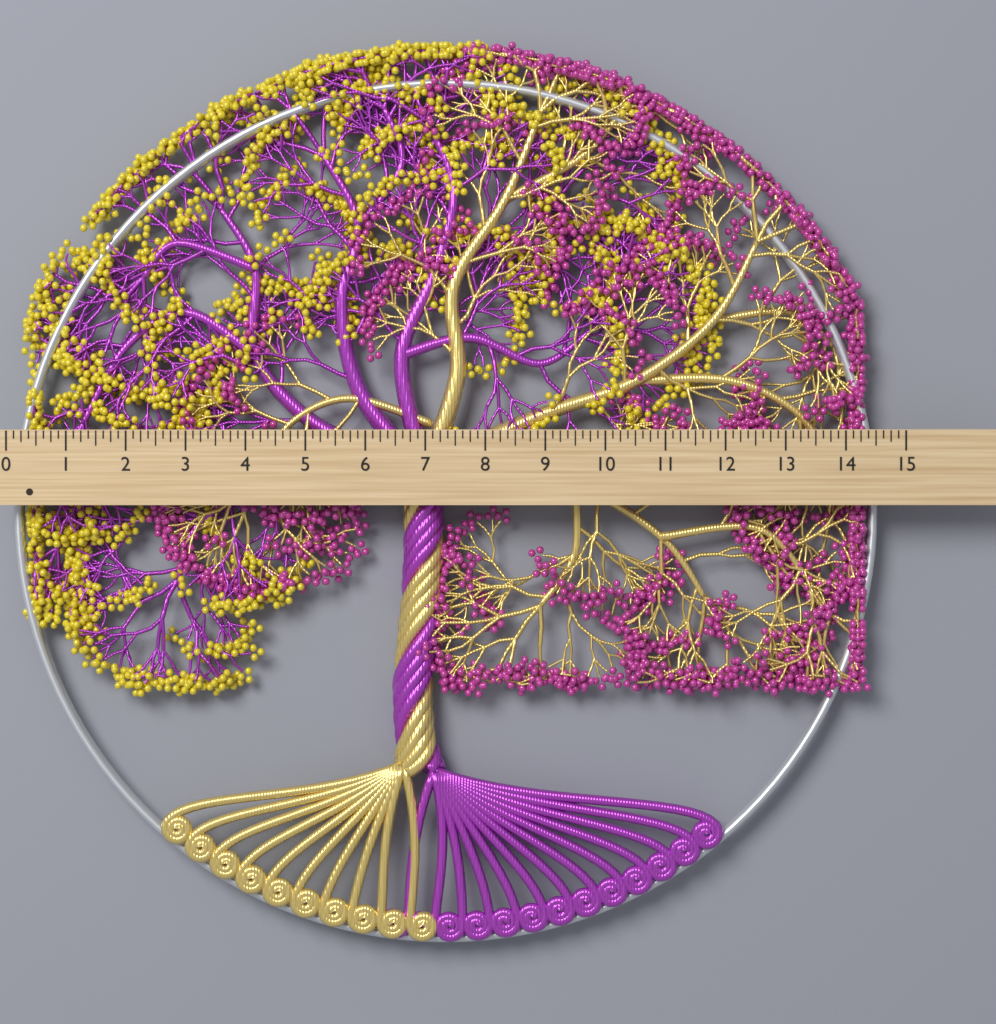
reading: 14.625 (no unit)
